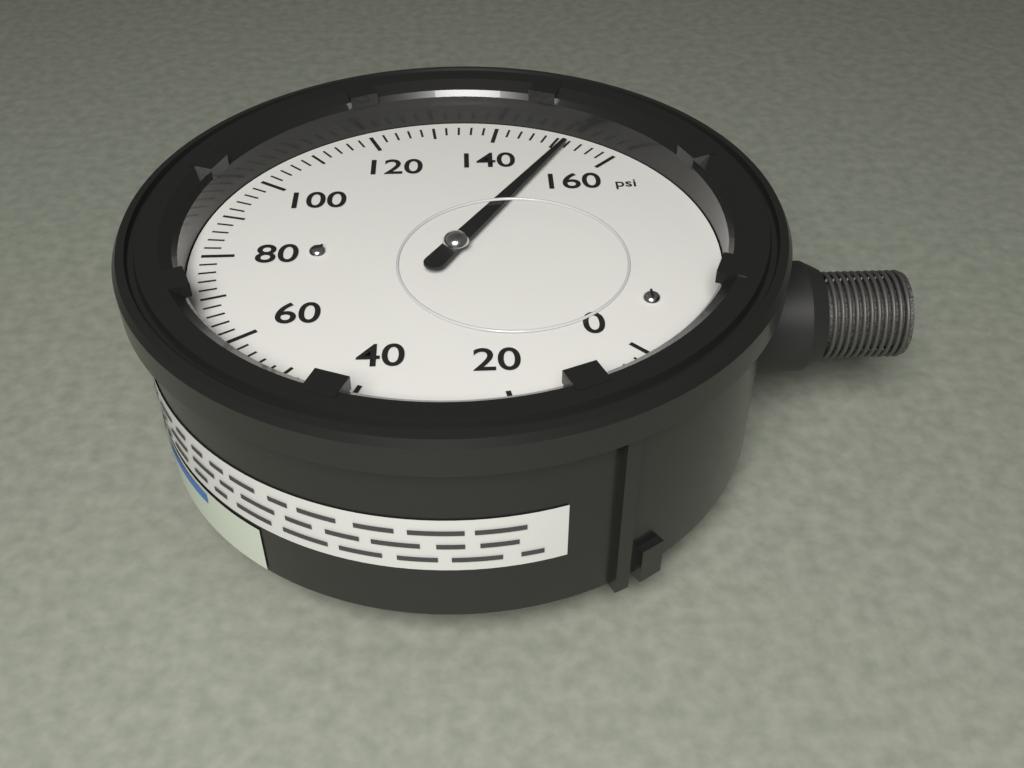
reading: 152 psi
